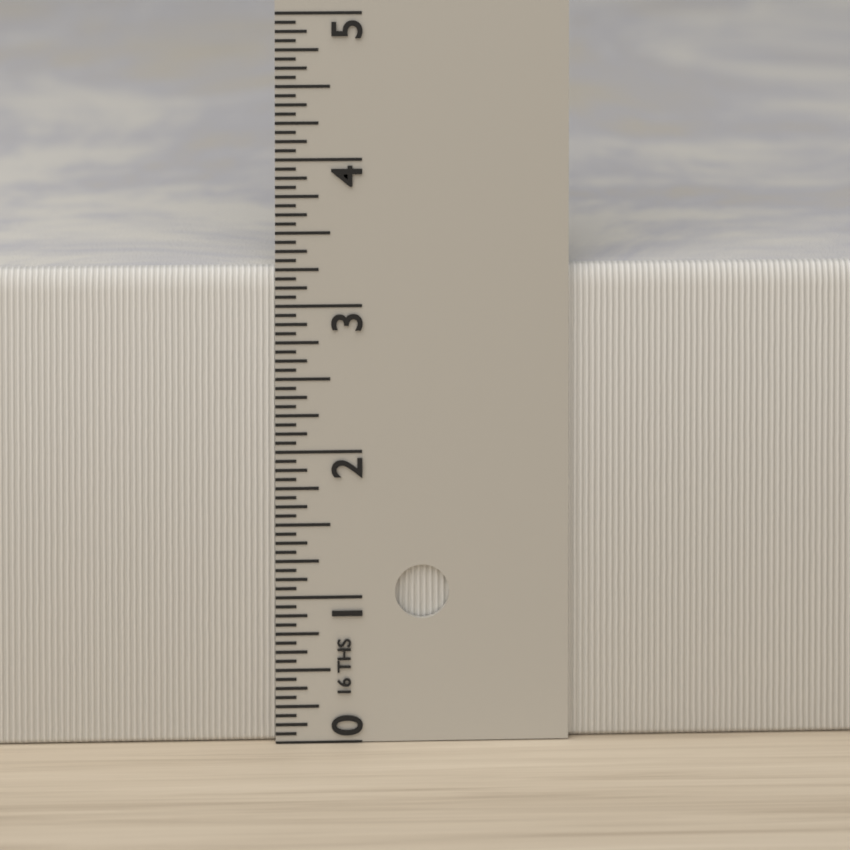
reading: 3.2500 in
